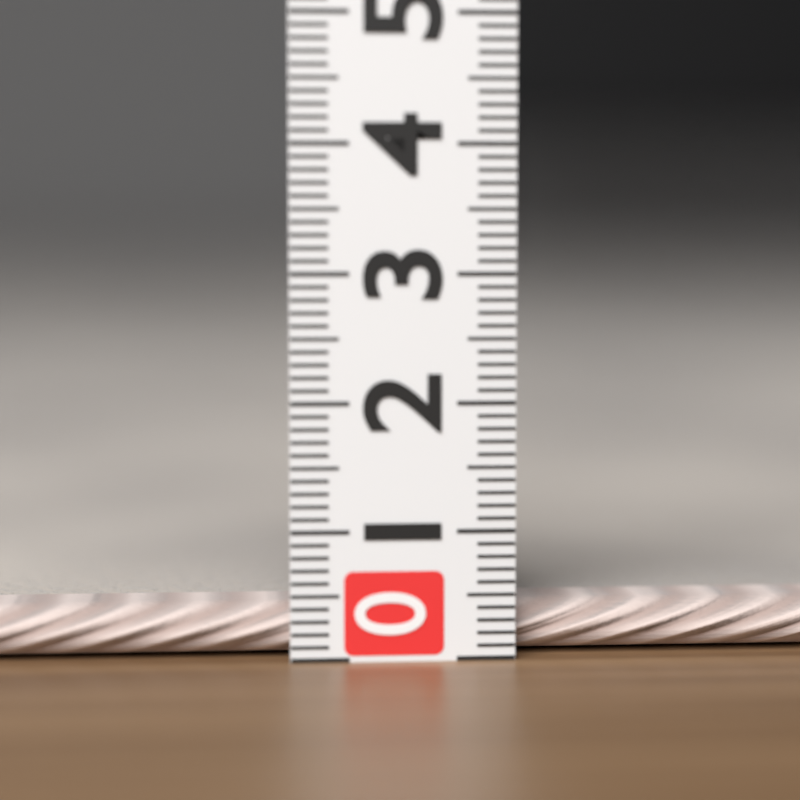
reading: 0.4 (no unit)
